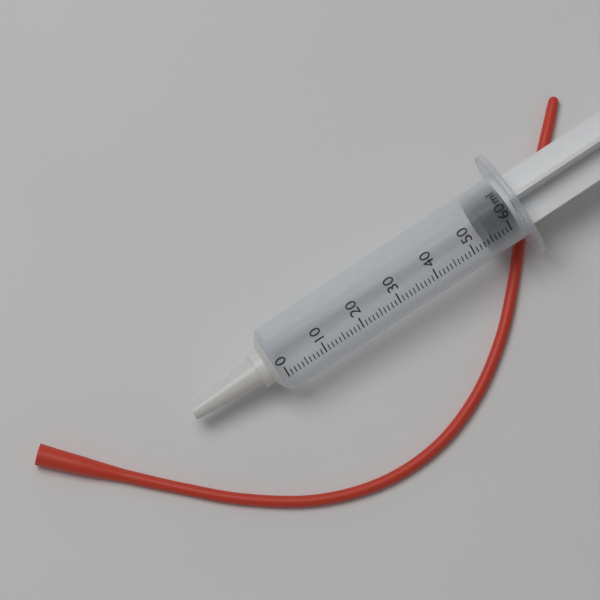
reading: 55 ml
